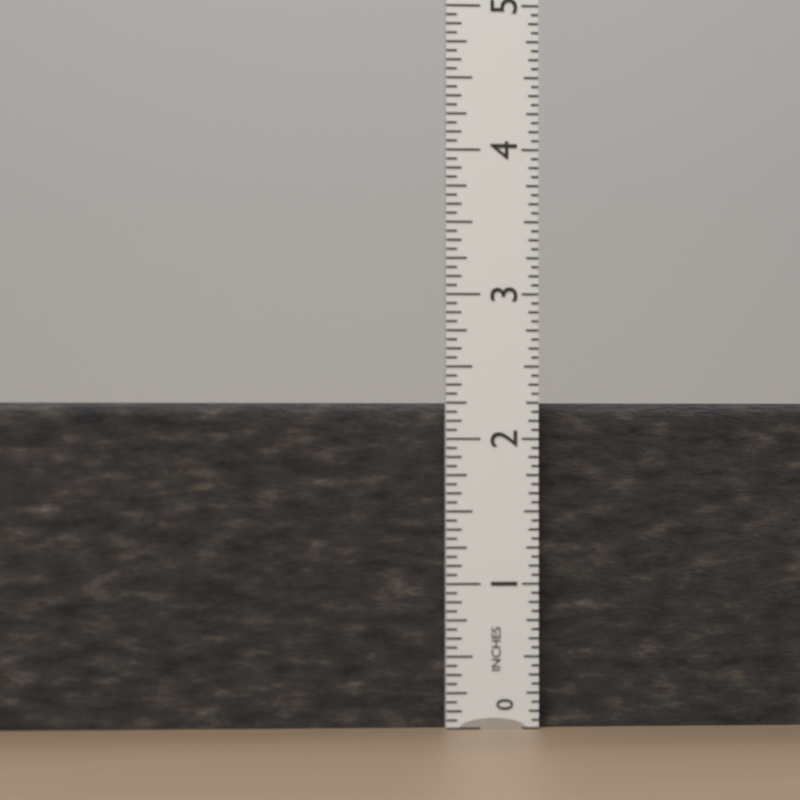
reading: 2.2500 in
